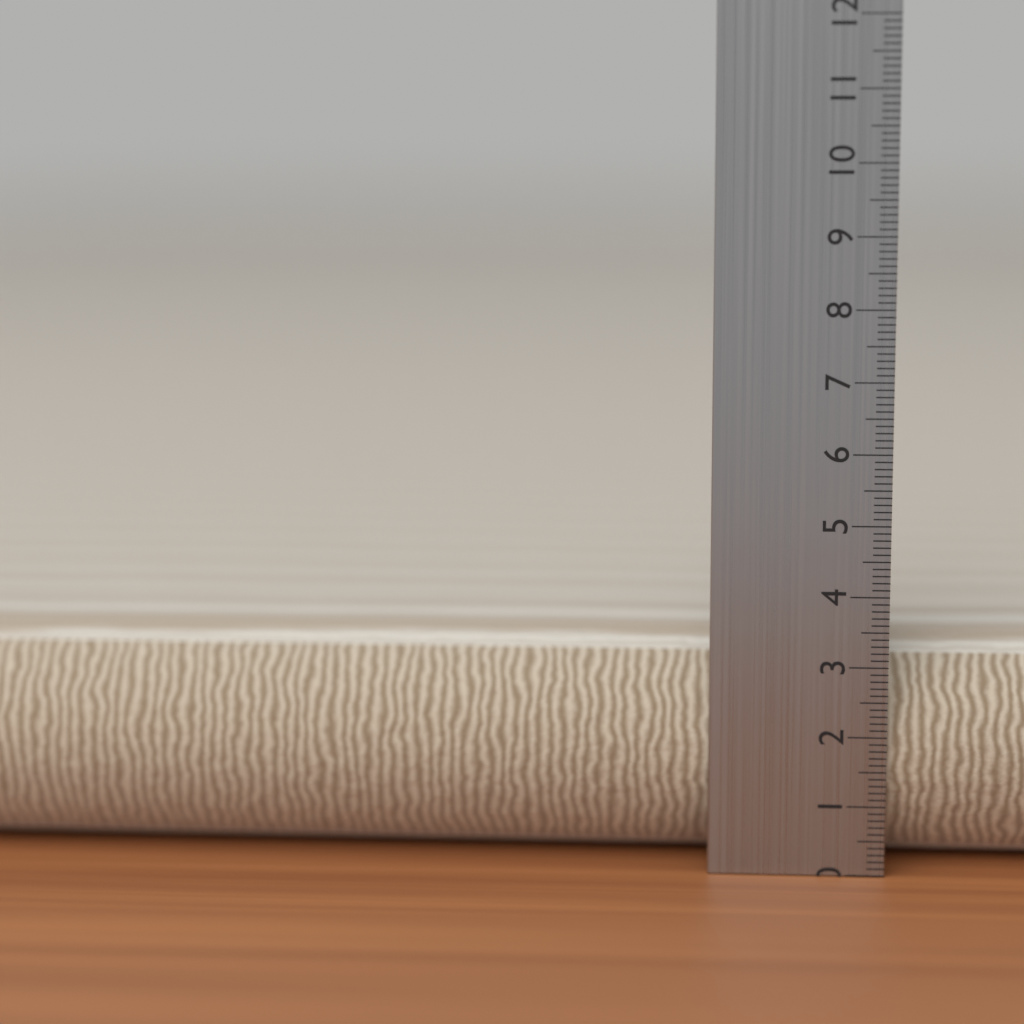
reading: 3.3 cm
